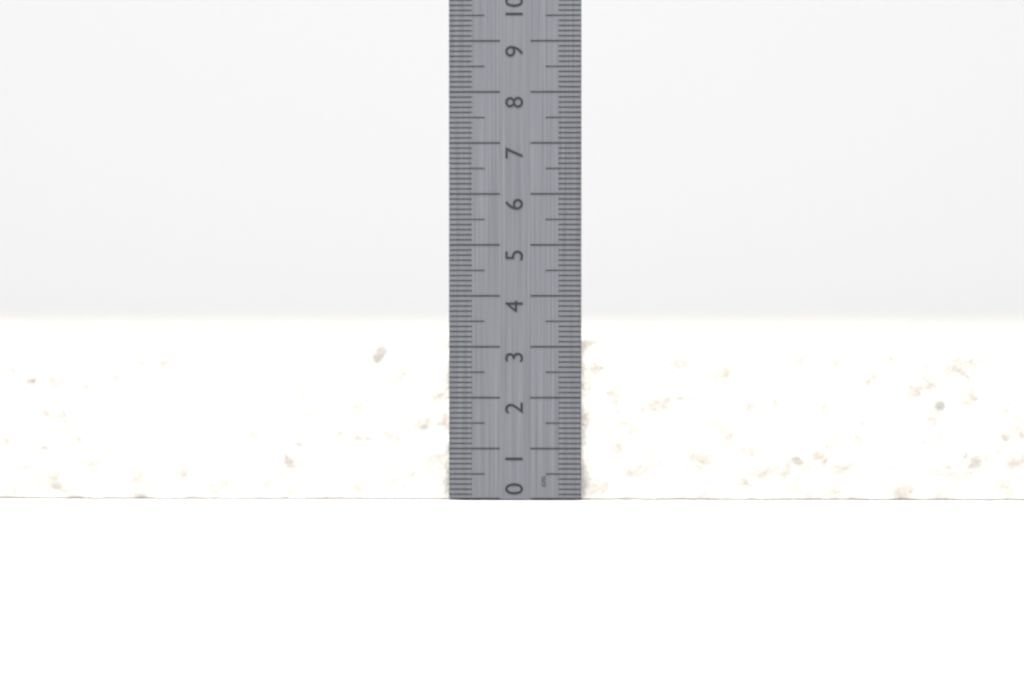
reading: 3.1 cm
